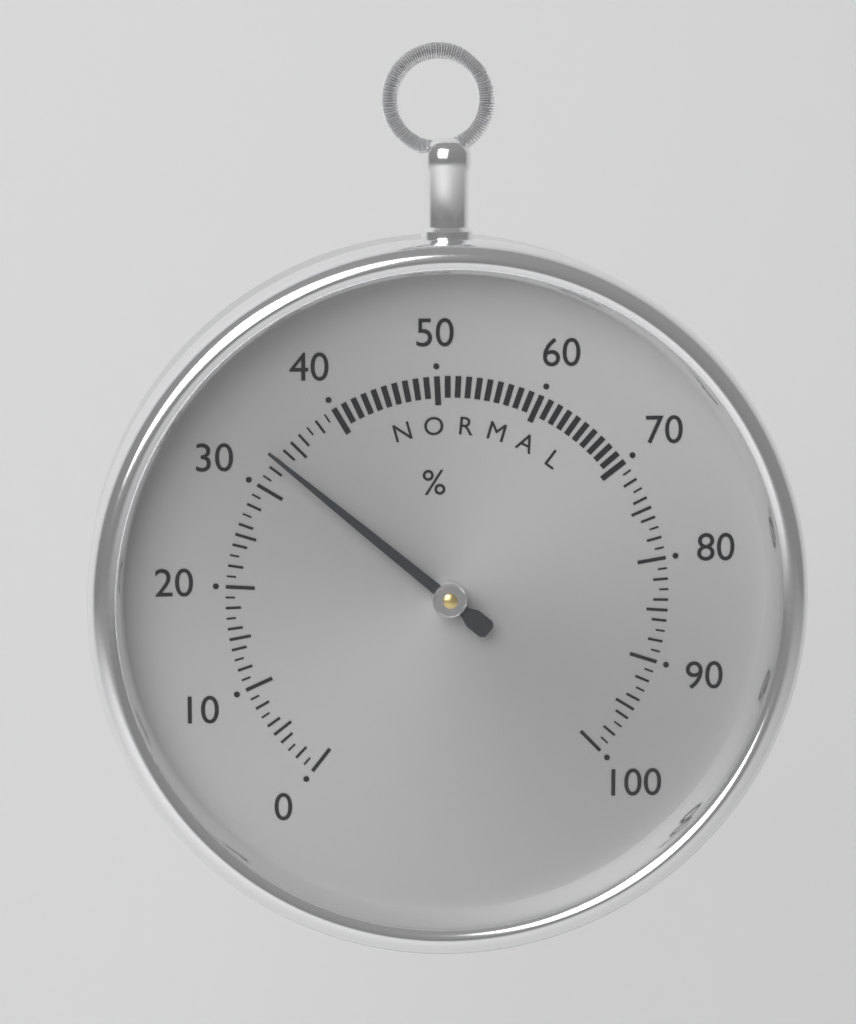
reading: 33 %
